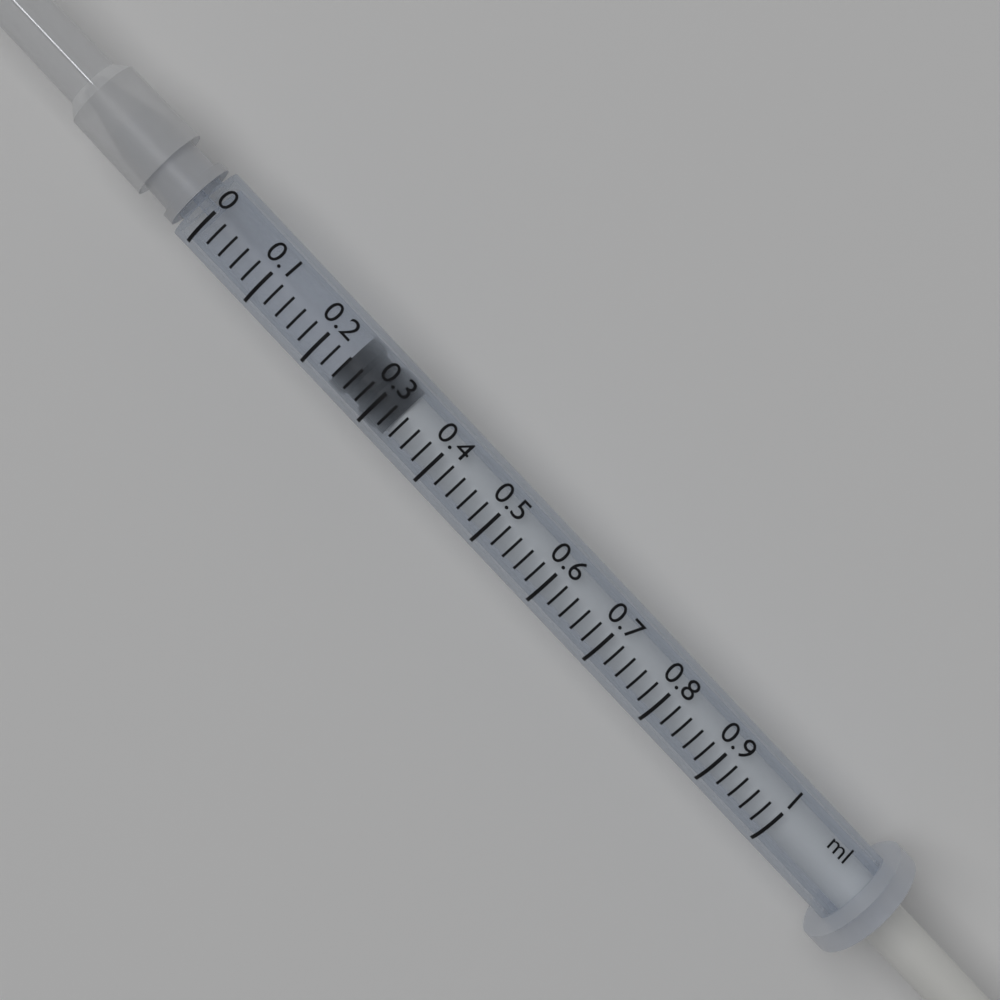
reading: 0.24 ml
